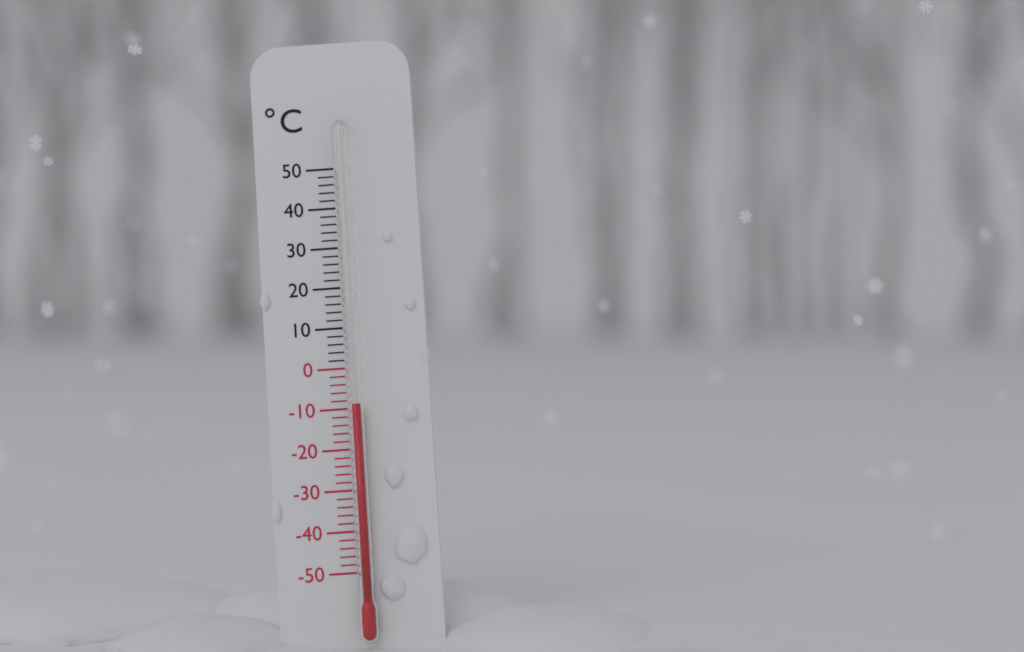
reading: -9 °C
